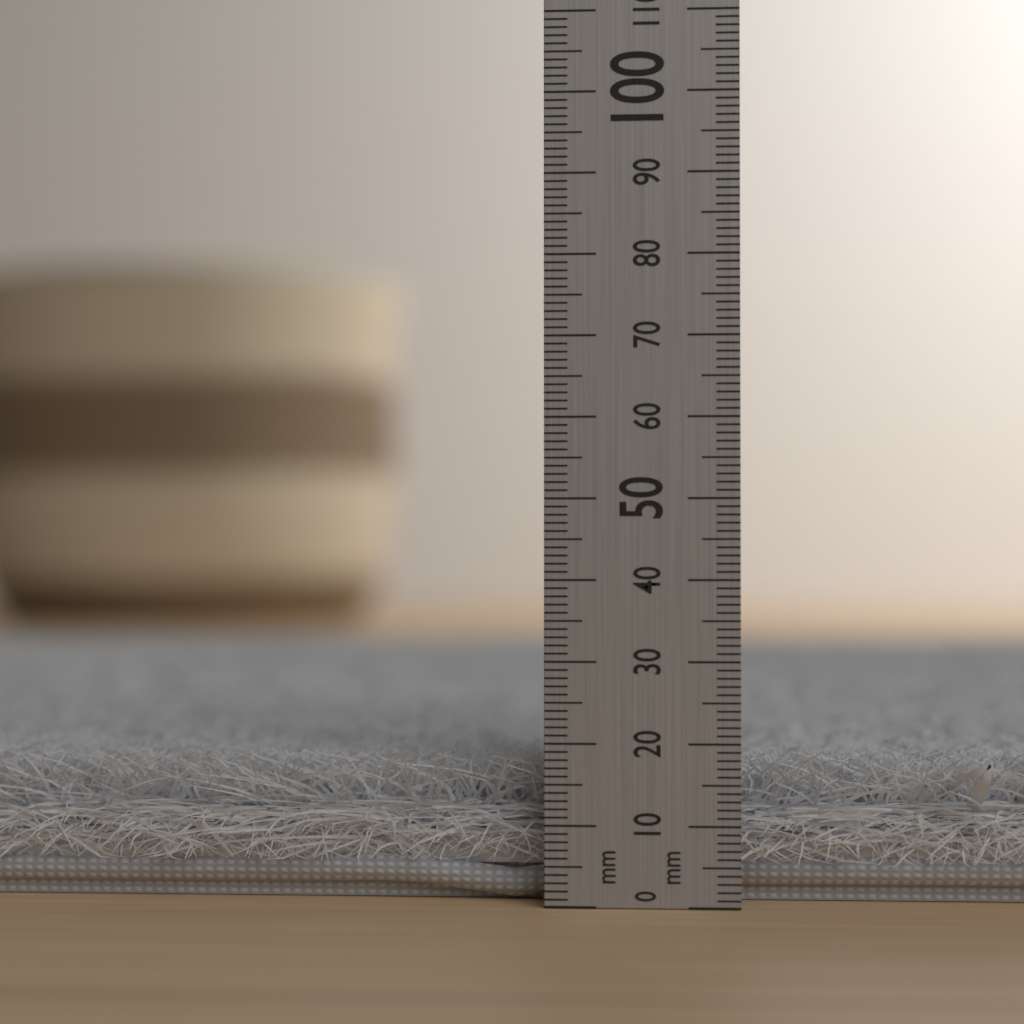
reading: 18 mm
